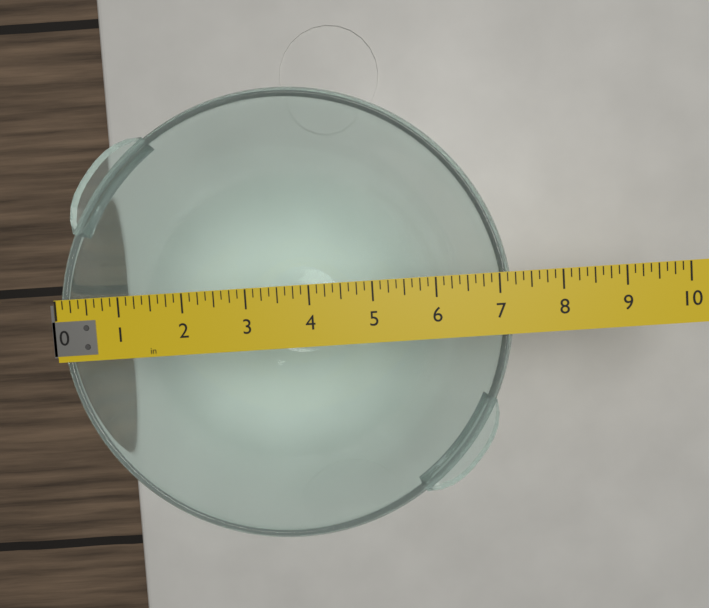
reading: 7.250 in
